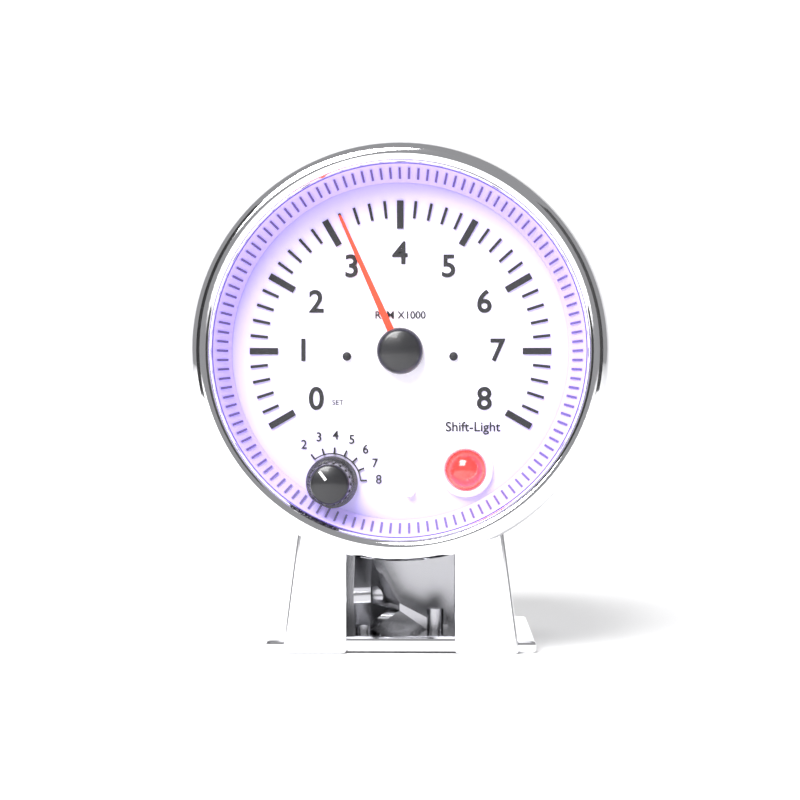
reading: 3.2 RPM x1000
